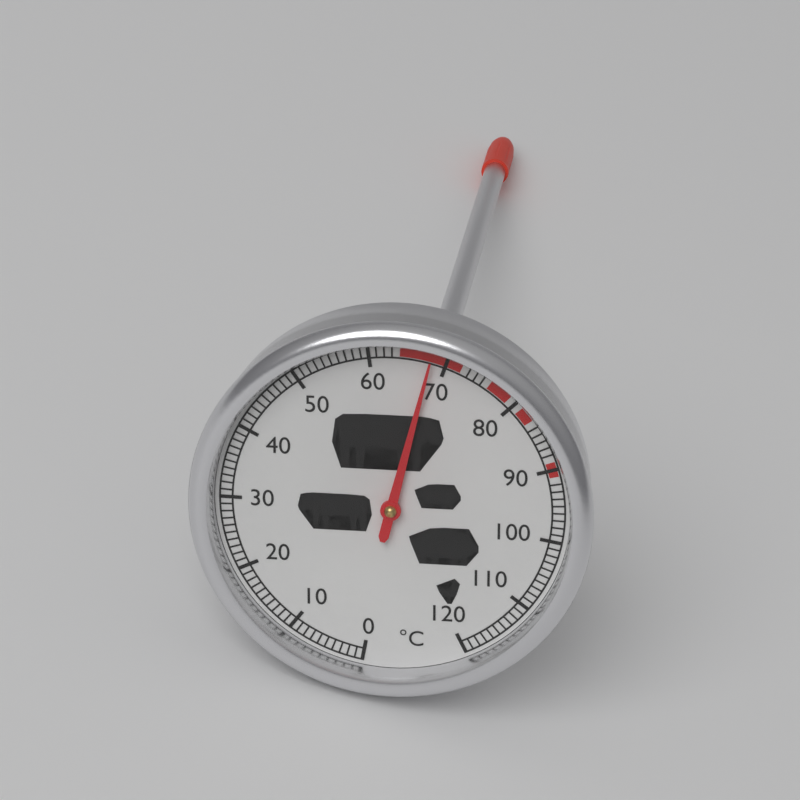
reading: 68 °C
